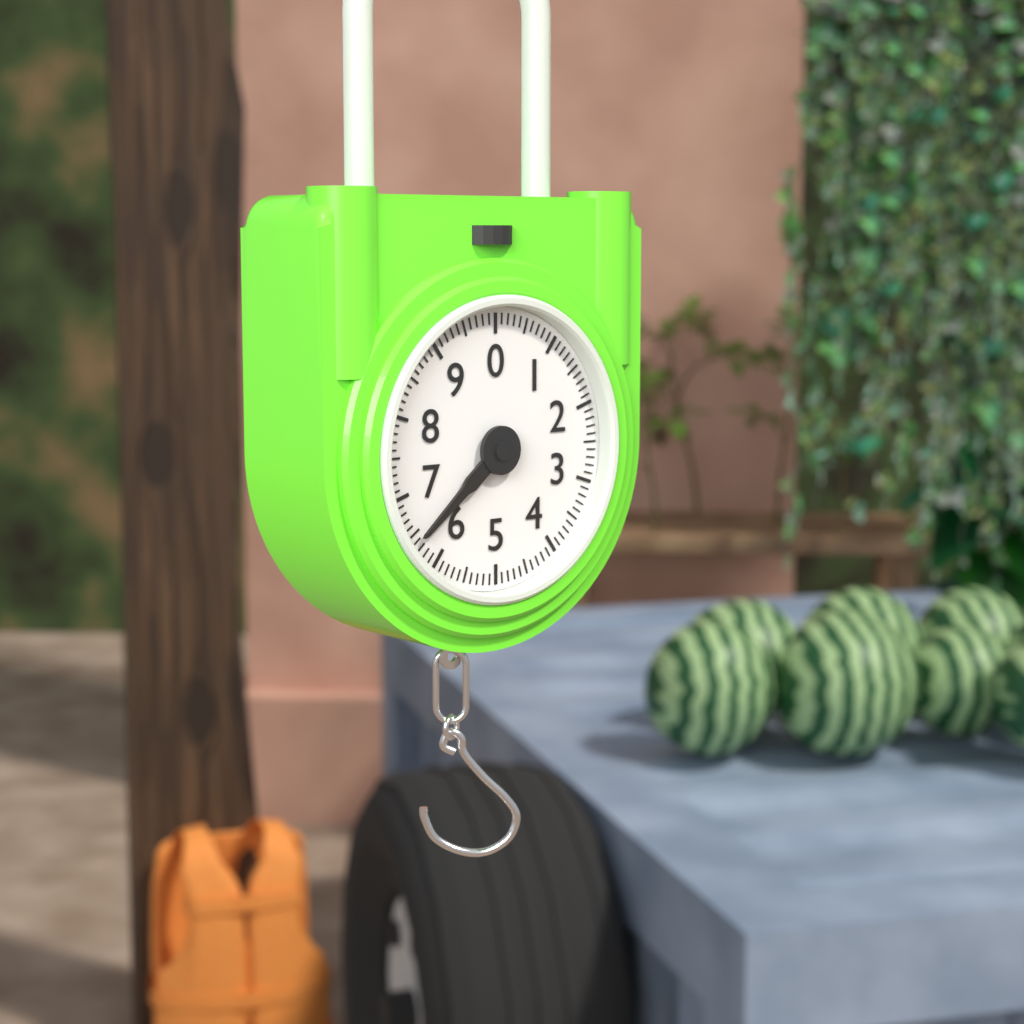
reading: 6.4 (no unit)
